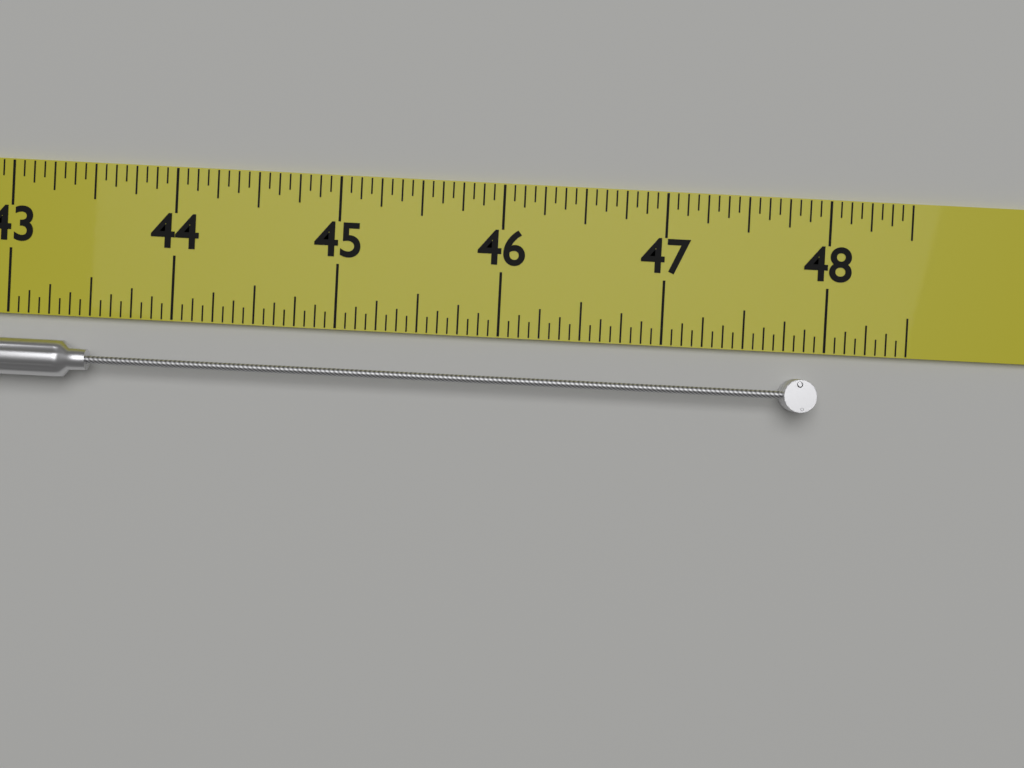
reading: 47.9375 in
